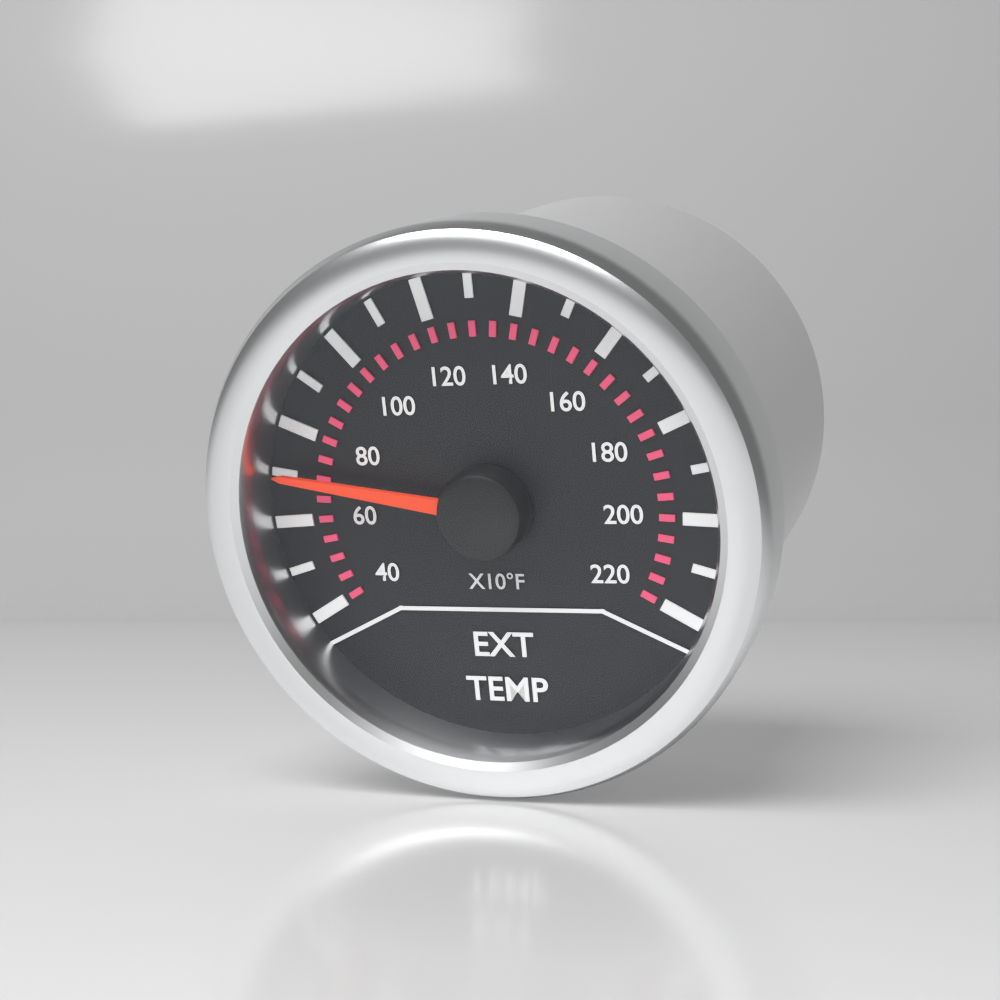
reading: 700 °F
